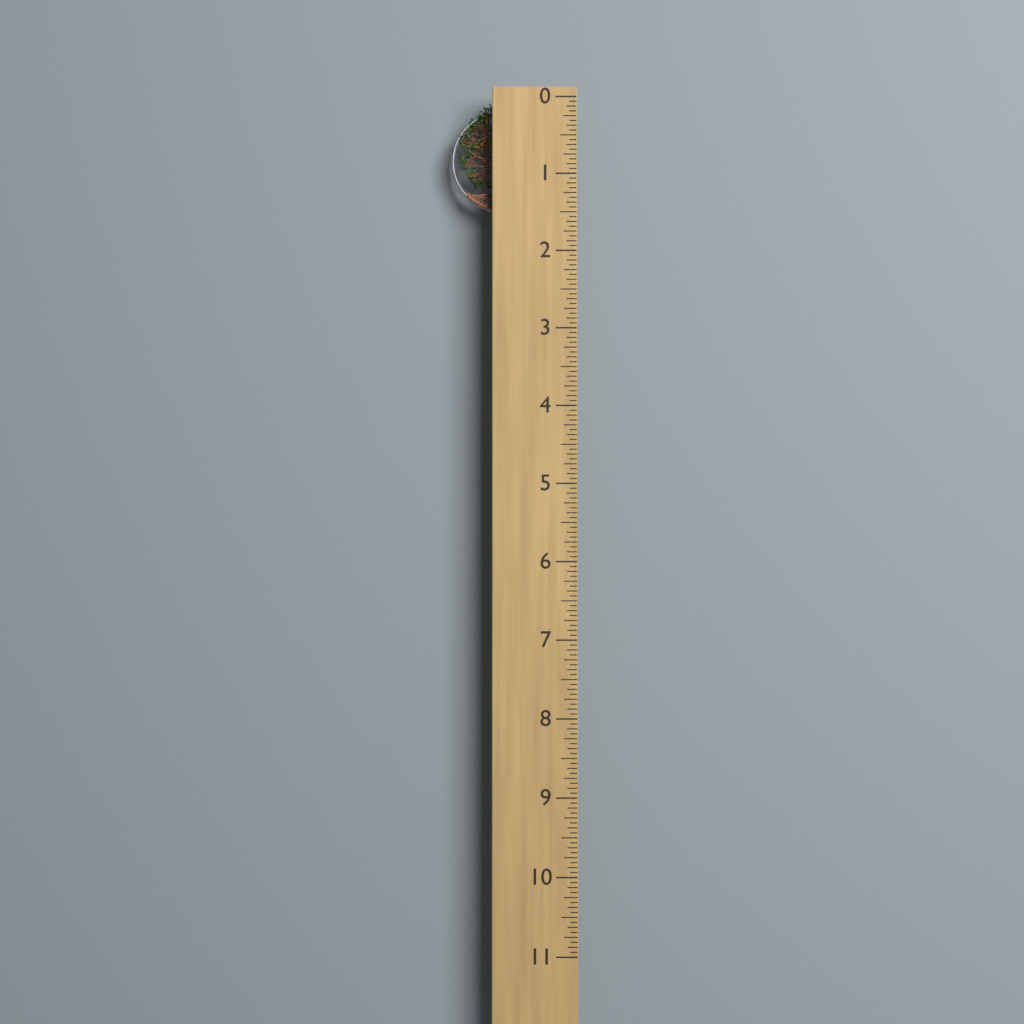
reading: 1.4375 (no unit)
